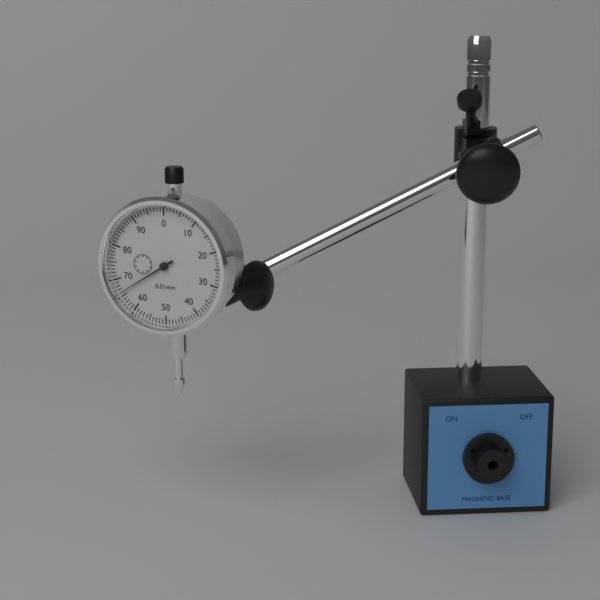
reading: 0.66 mm
